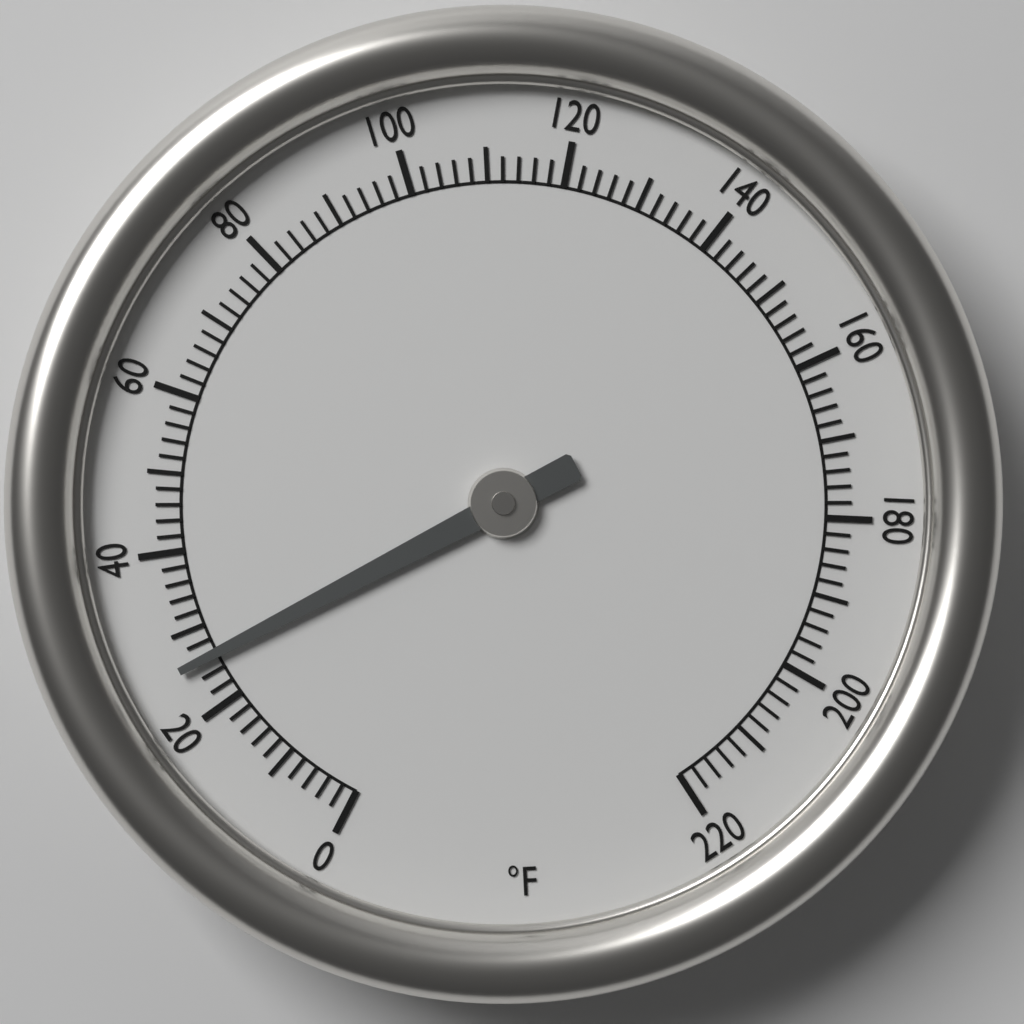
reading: 26 °F
